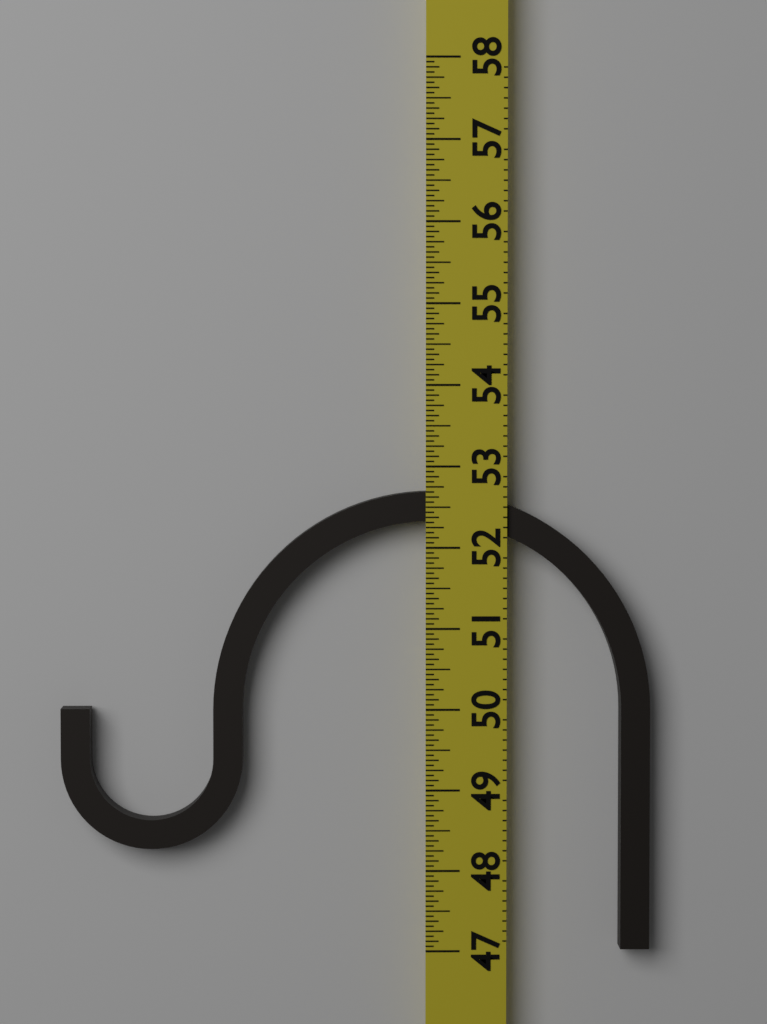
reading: 52.6875 (no unit)
